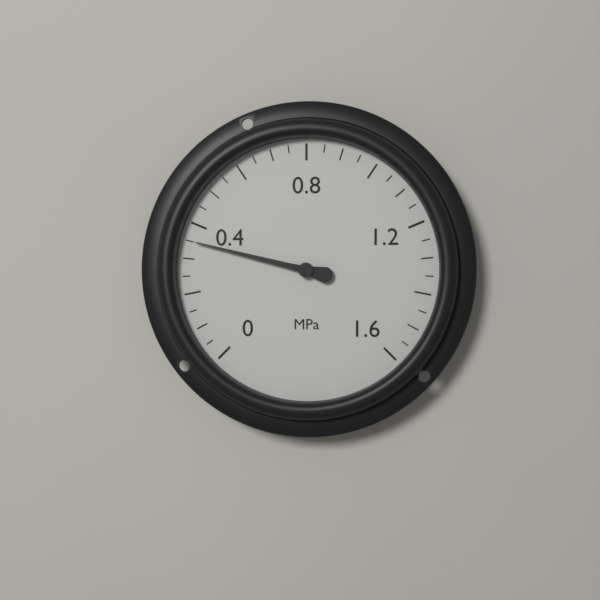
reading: 0.35 MPa
